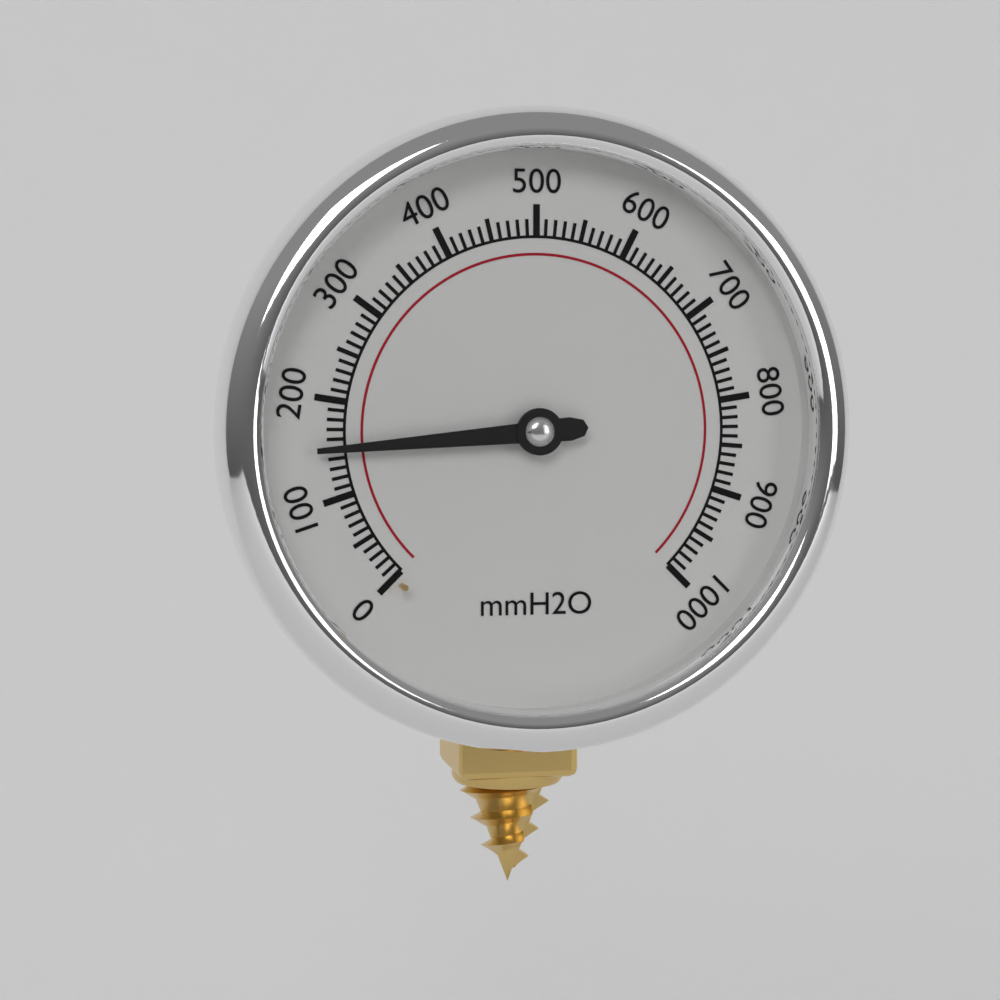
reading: 150 mmH2O
